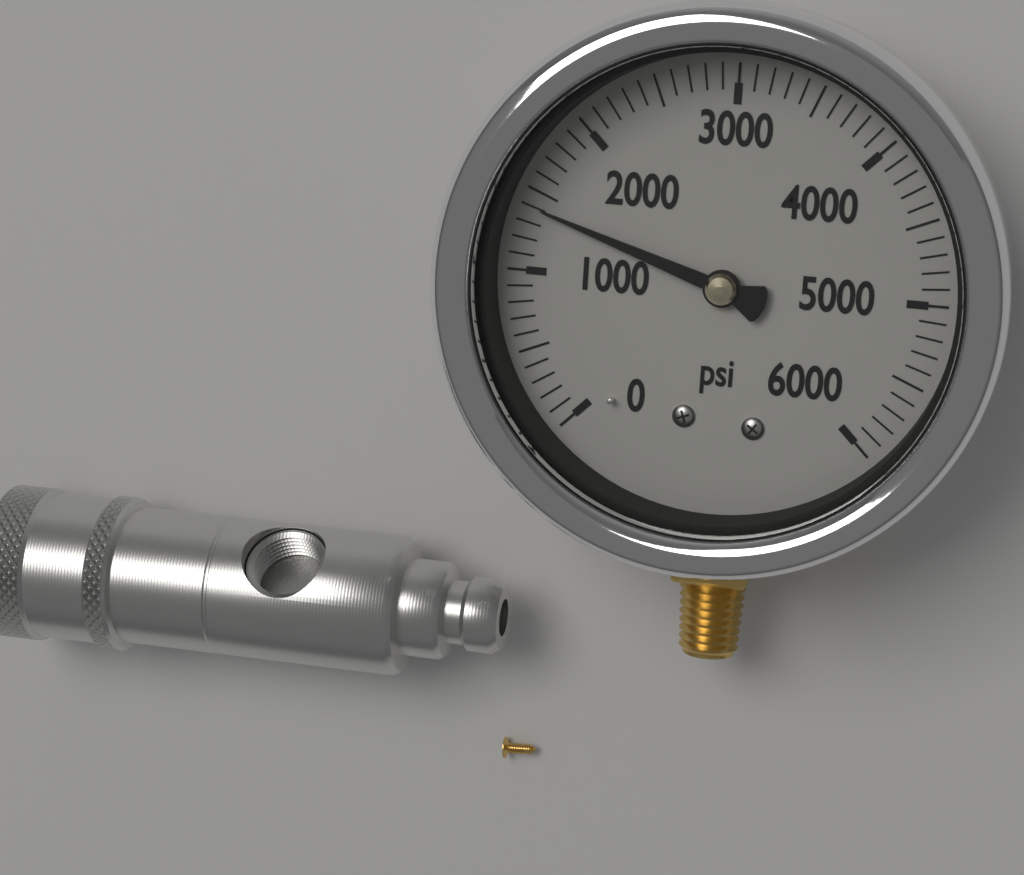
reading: 1400 psi
